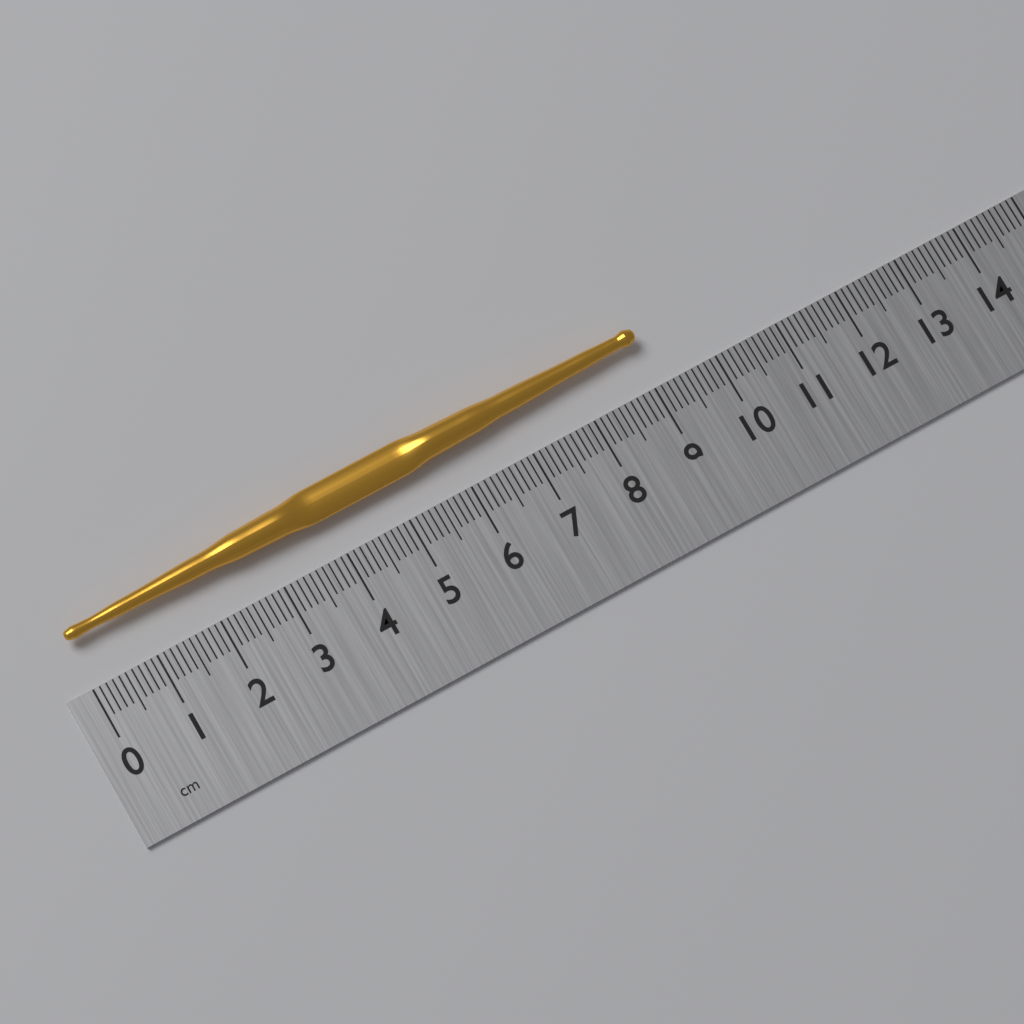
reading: 9.1 cm
